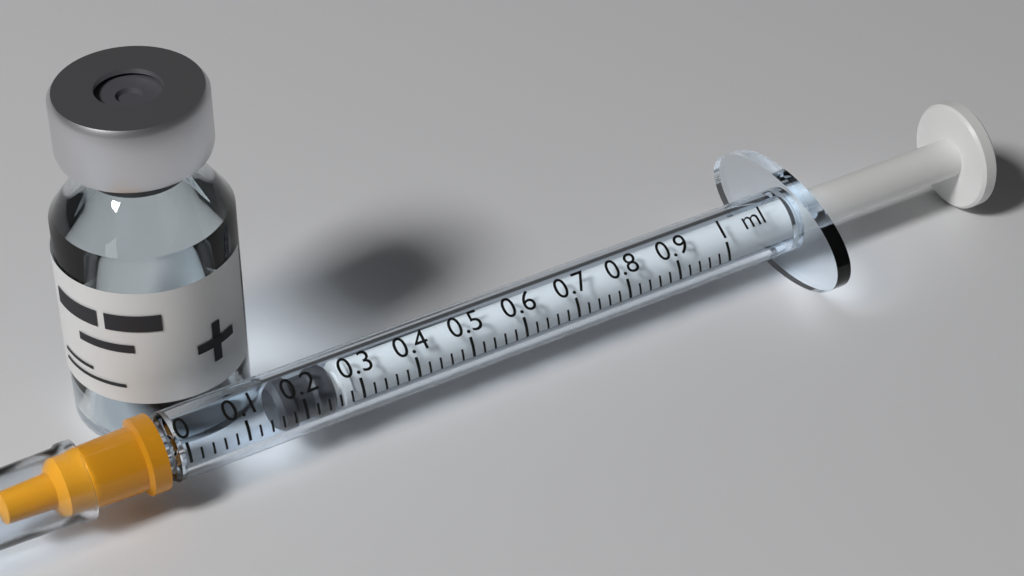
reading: 0.16 ml
